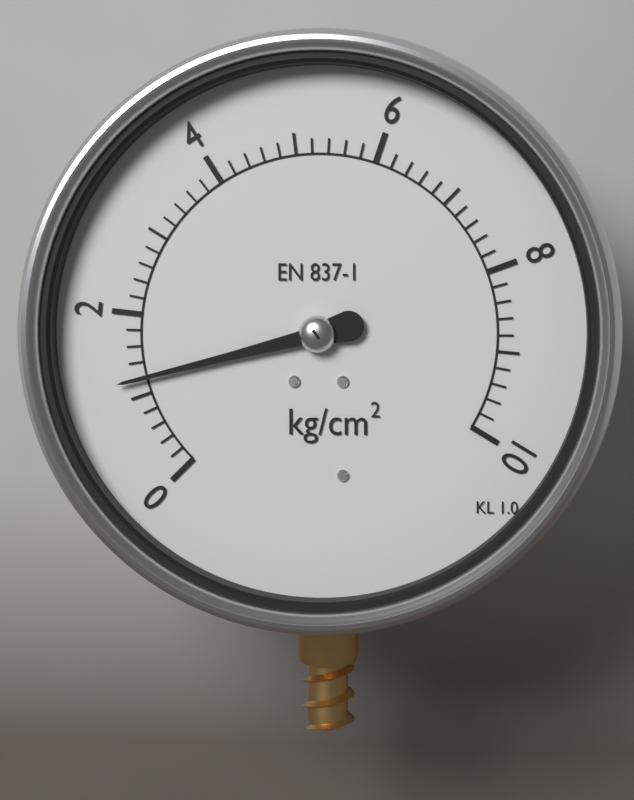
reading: 1.2 kg/cm²
